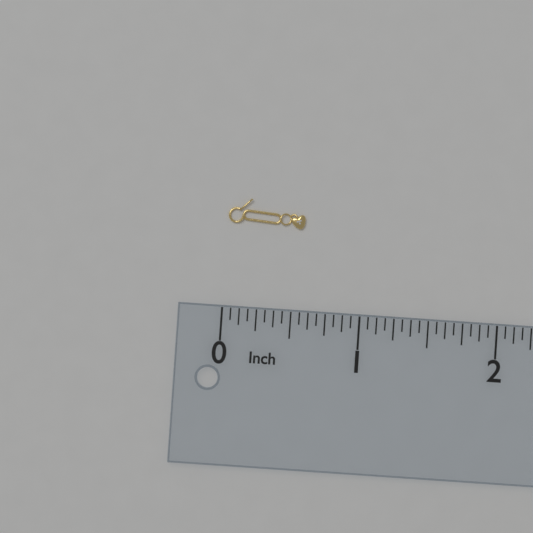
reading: 0.5625 in
